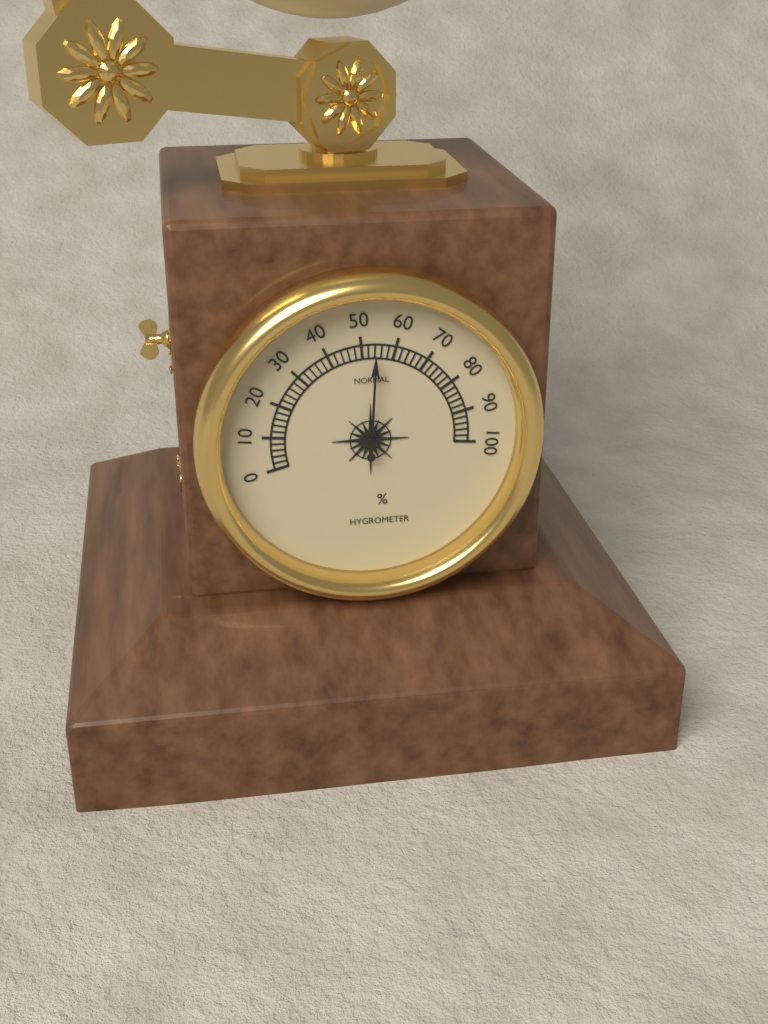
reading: 54 %
